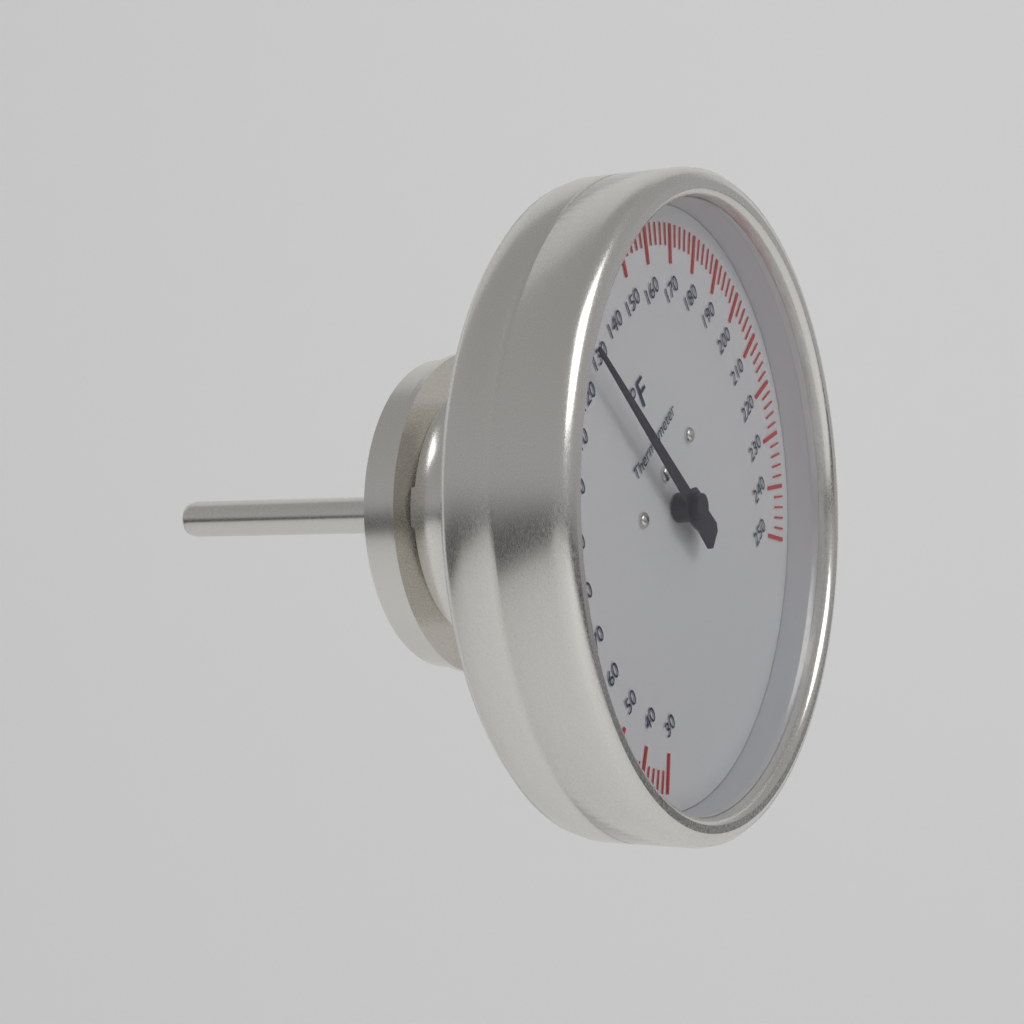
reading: 126 °F
